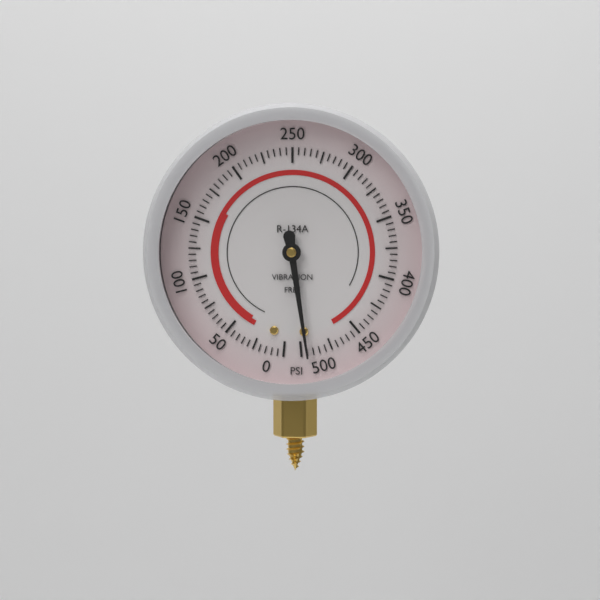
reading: 495 psi
